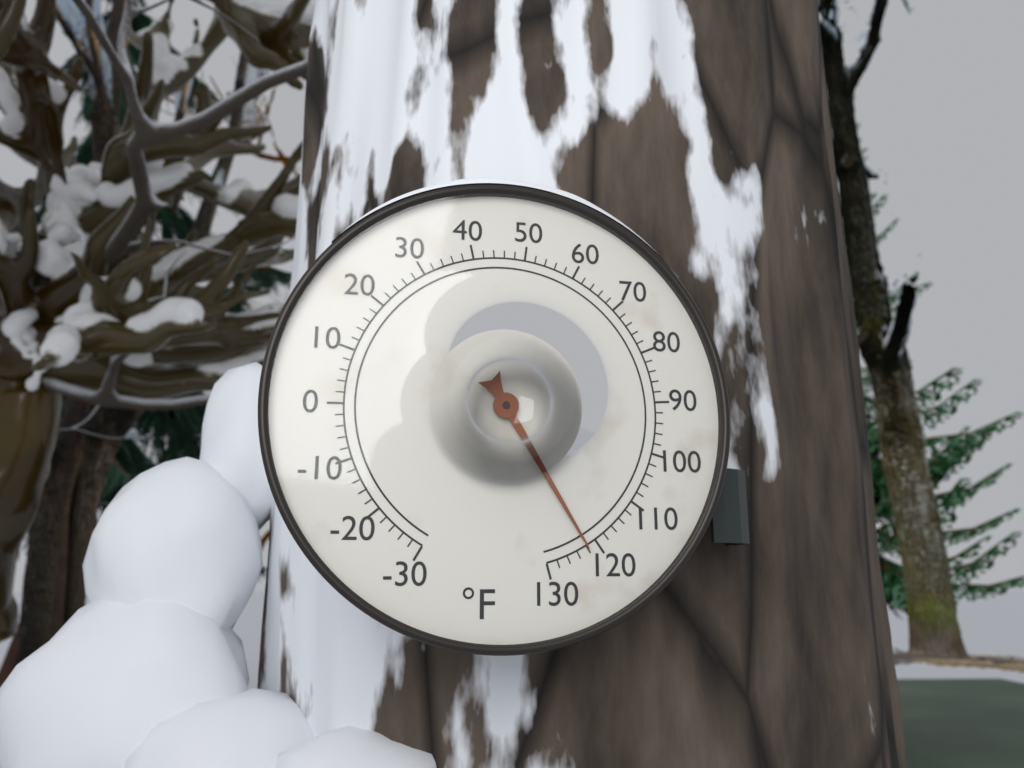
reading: 122 °F
